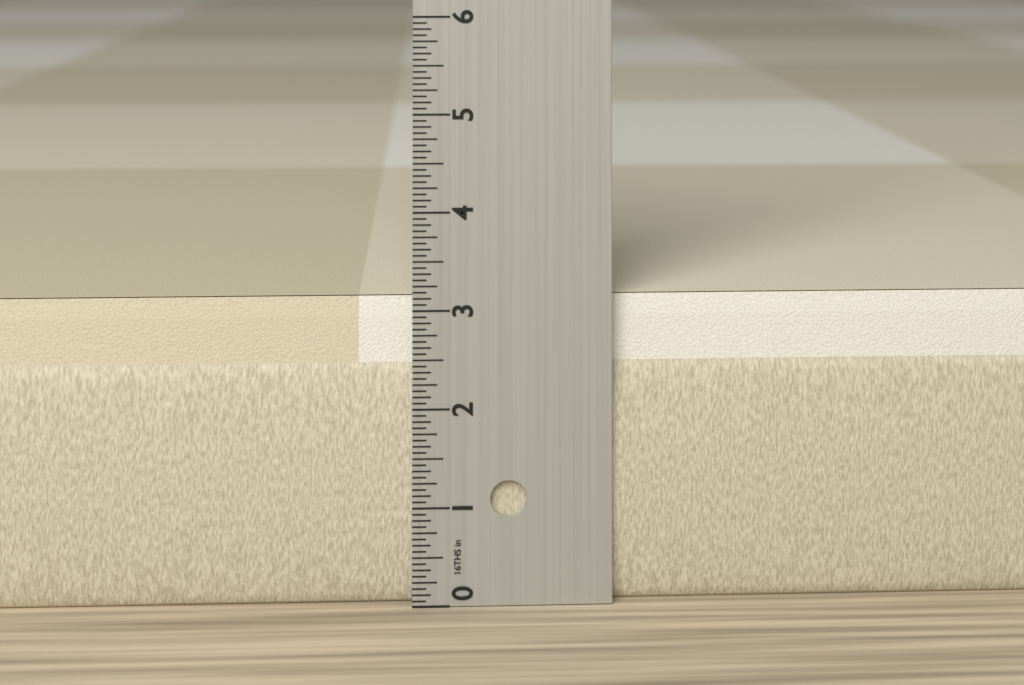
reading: 3.1250 in
